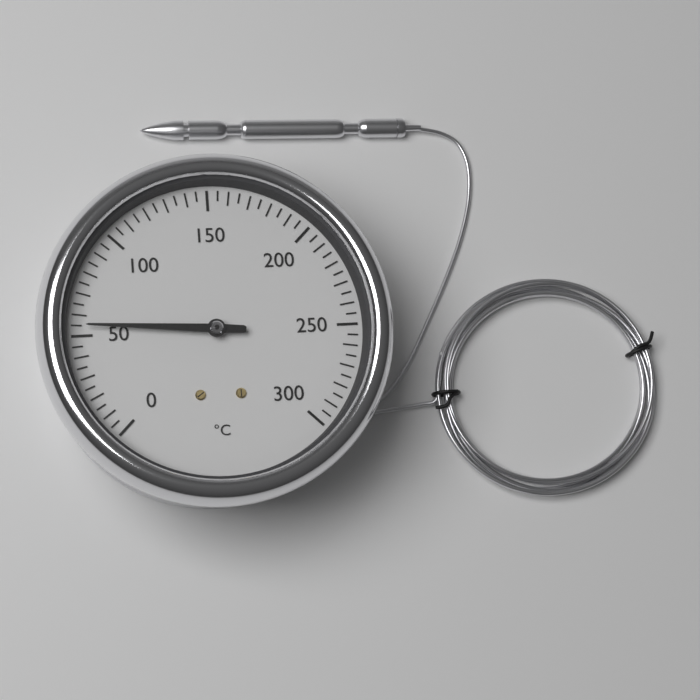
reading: 55 °C
